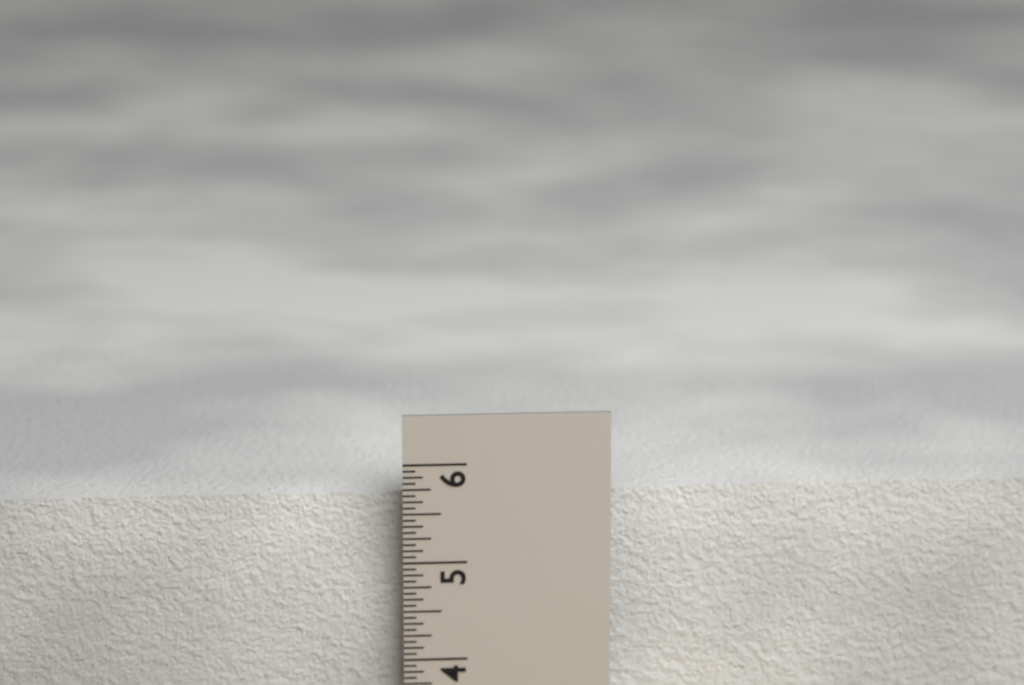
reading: 5.6250 in
